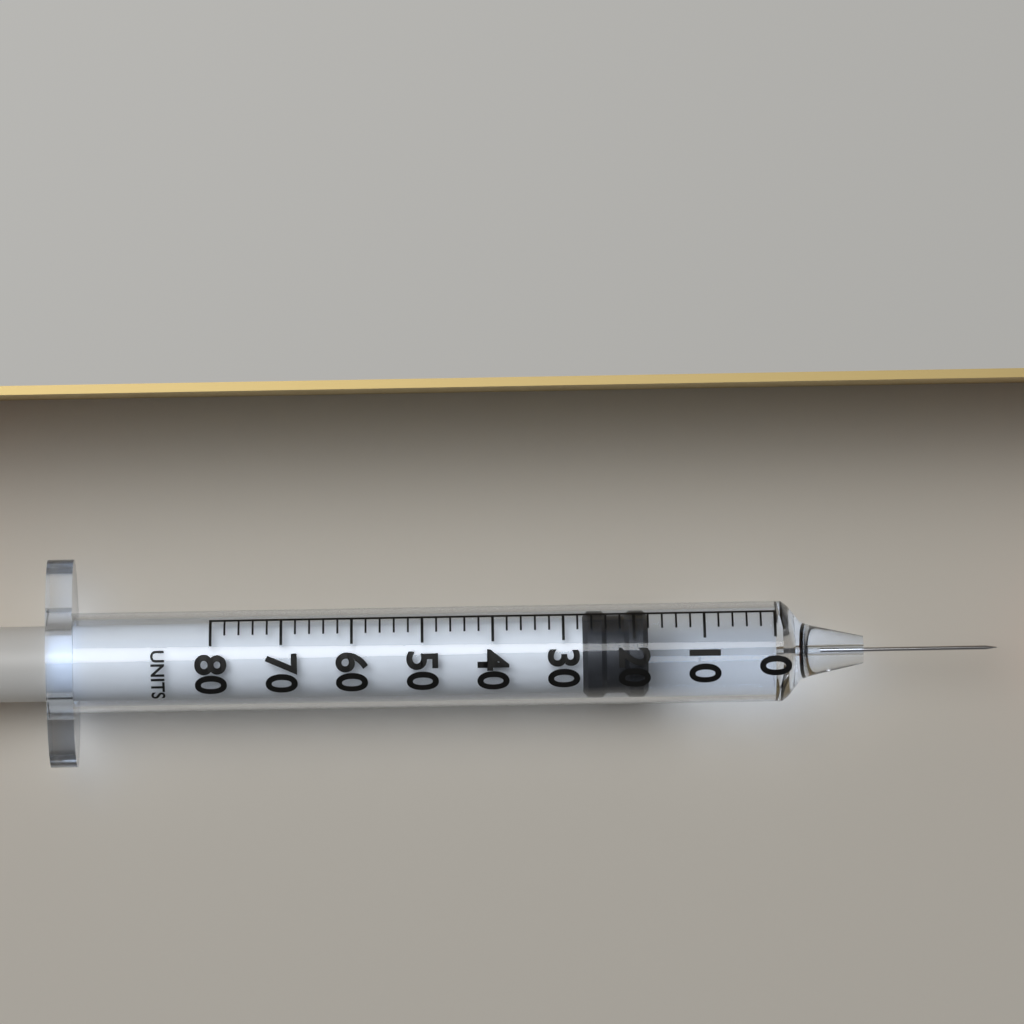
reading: 18 units
